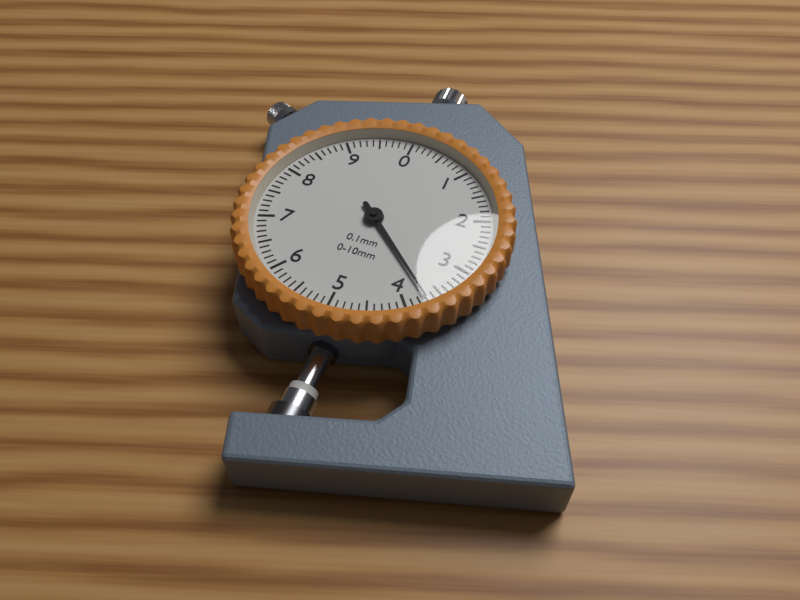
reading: 3.7 mm
